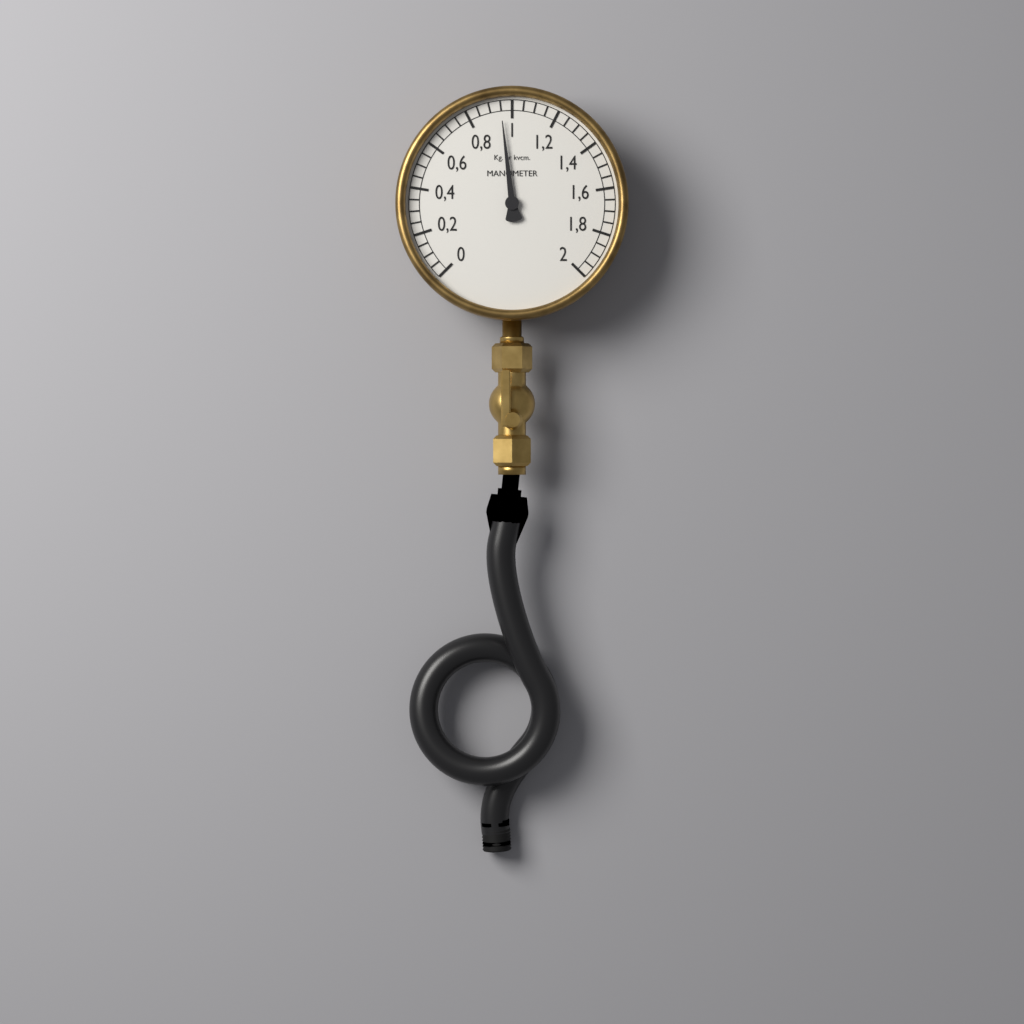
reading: 0.95 kg/cm²
